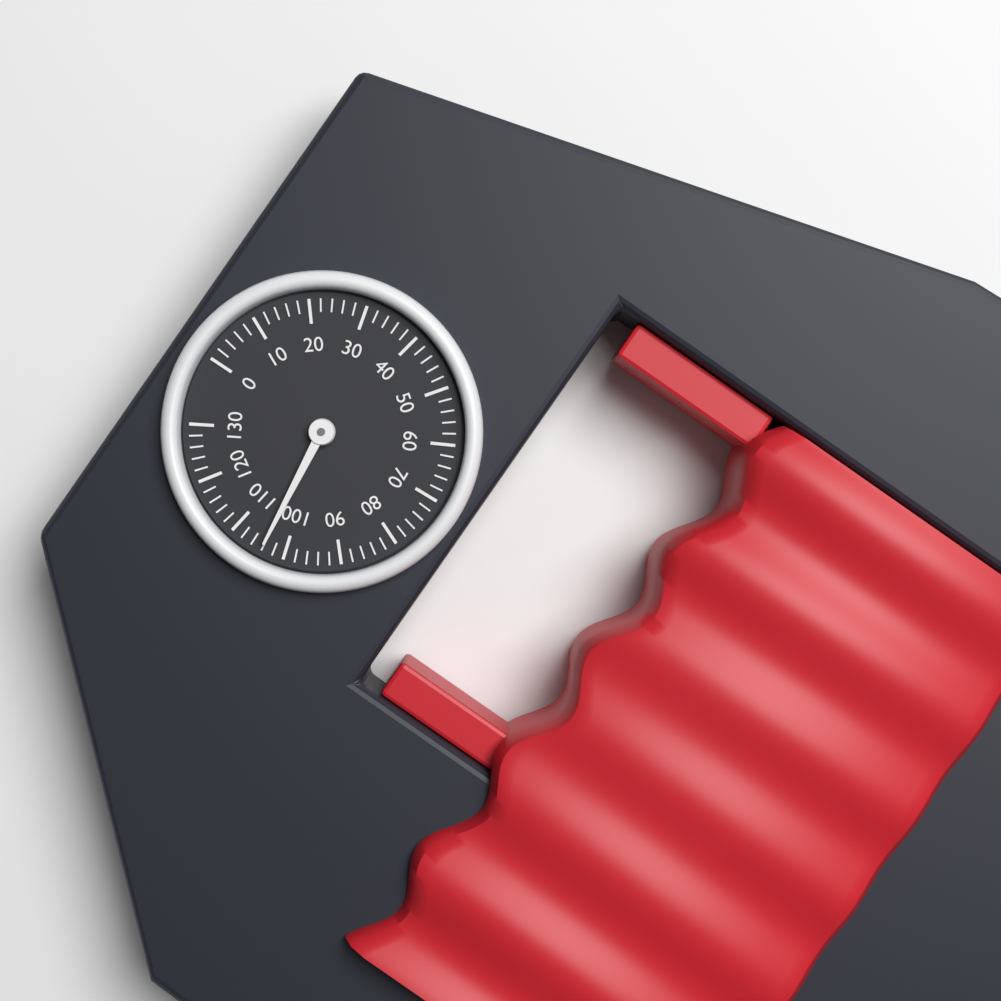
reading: 104 (no unit)
